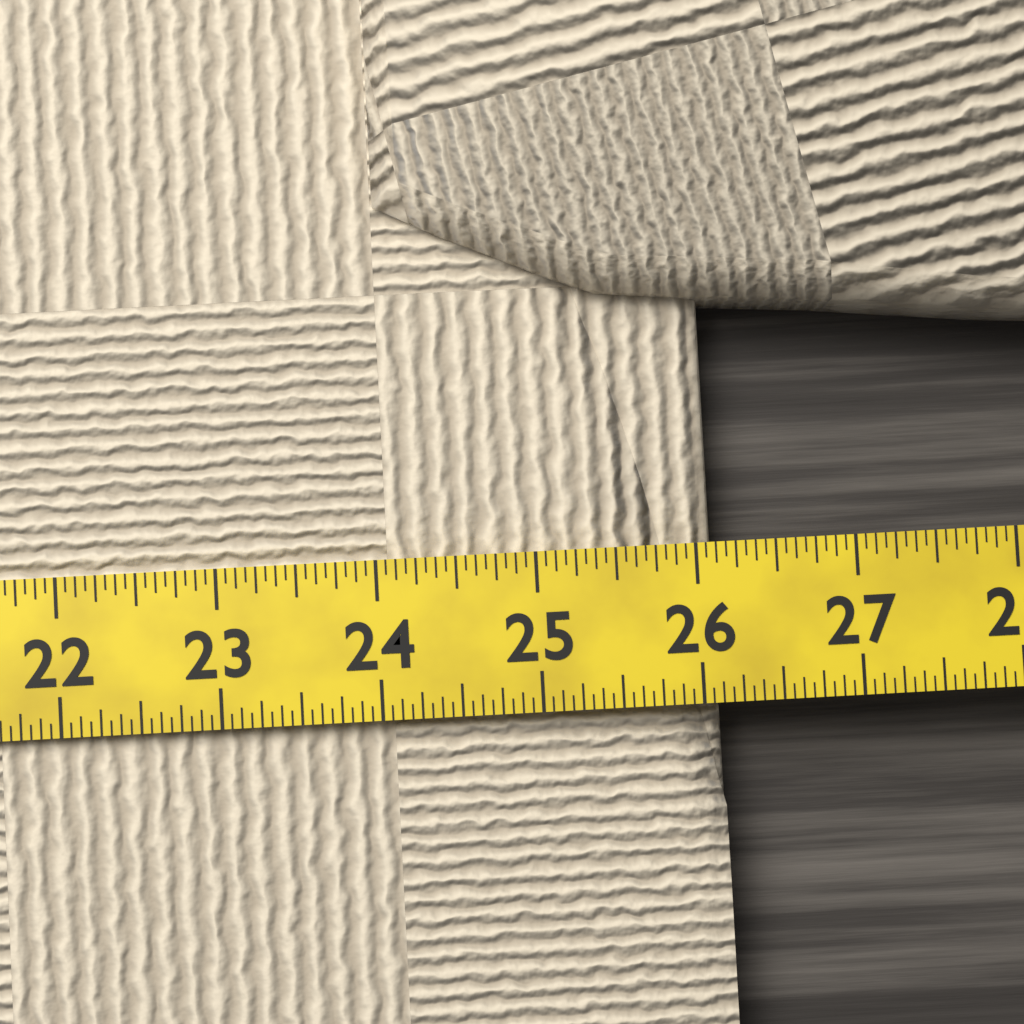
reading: 26.1250 (no unit)
